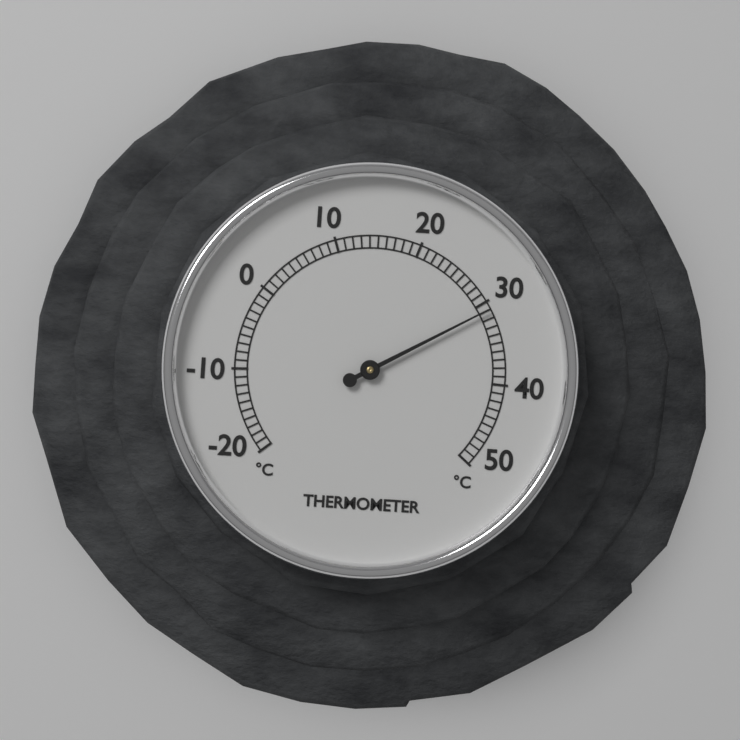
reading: 31 °C
